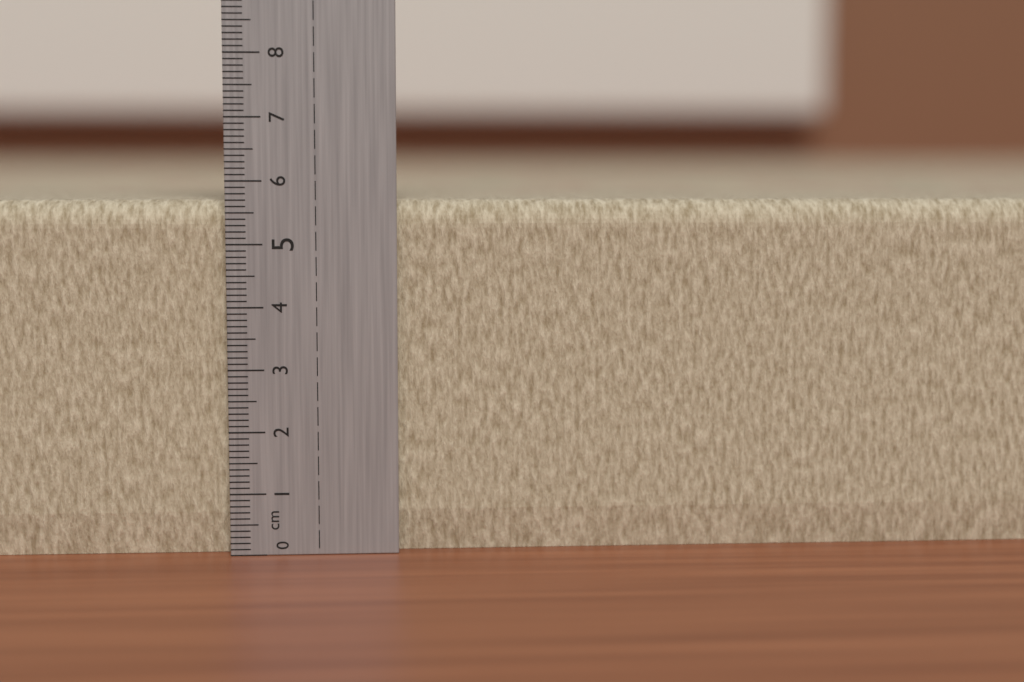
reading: 5.7 cm
